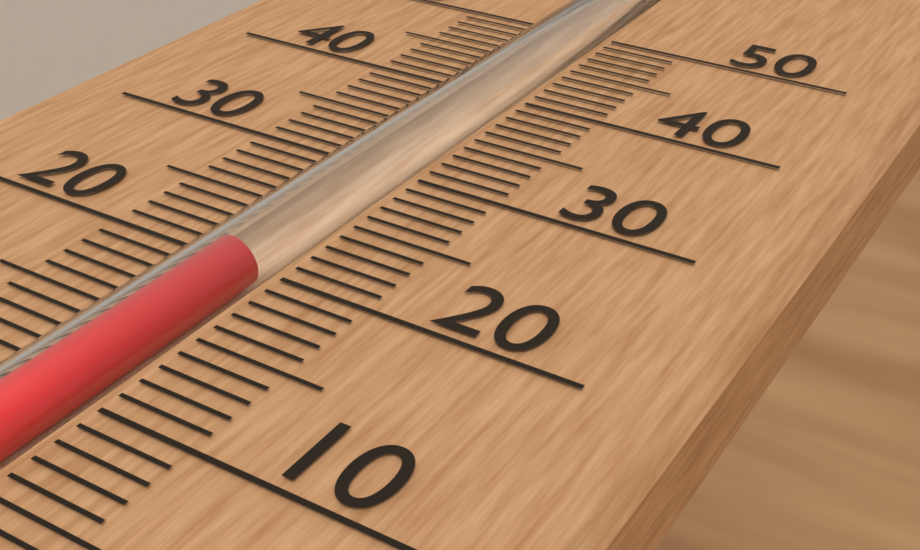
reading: 20 (no unit)
